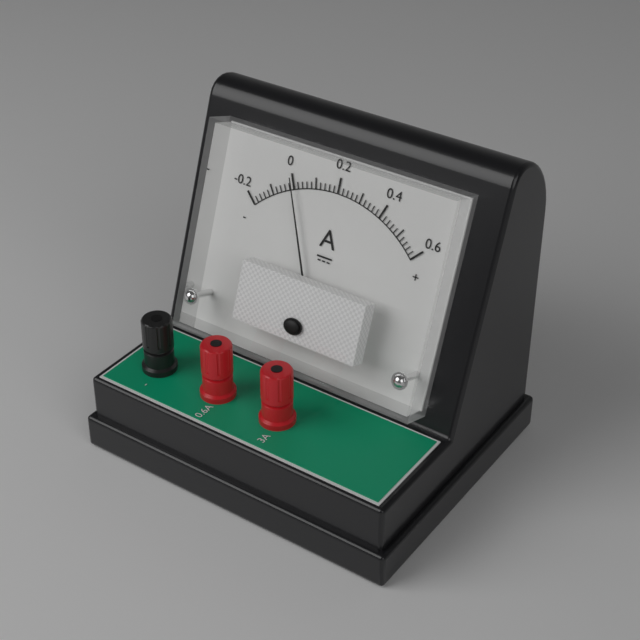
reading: 0.00 A
